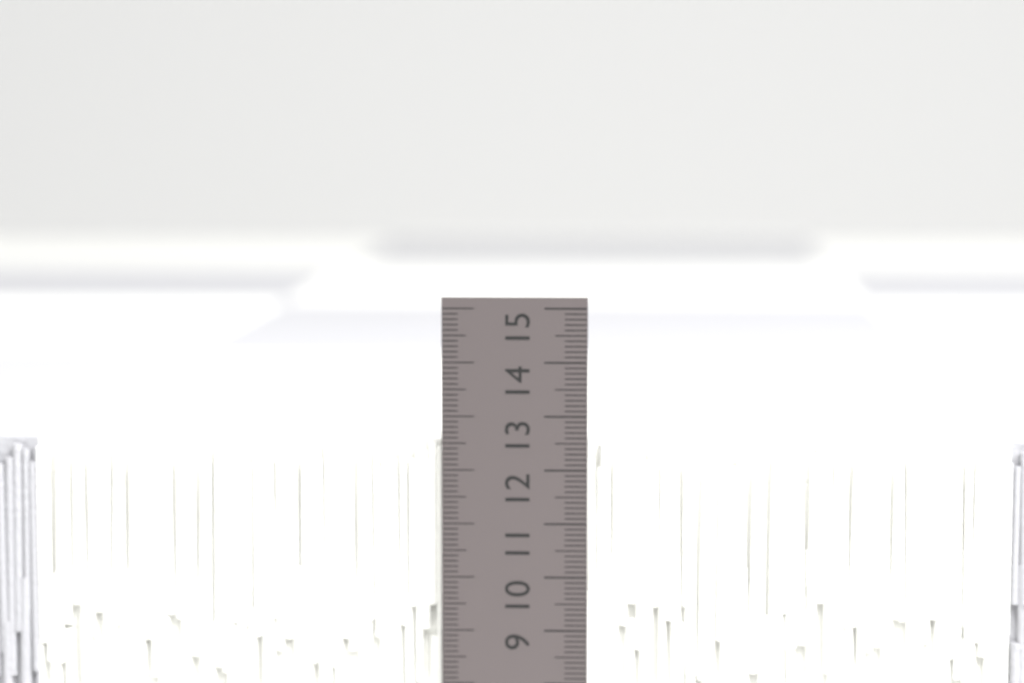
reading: 12.5 cm
